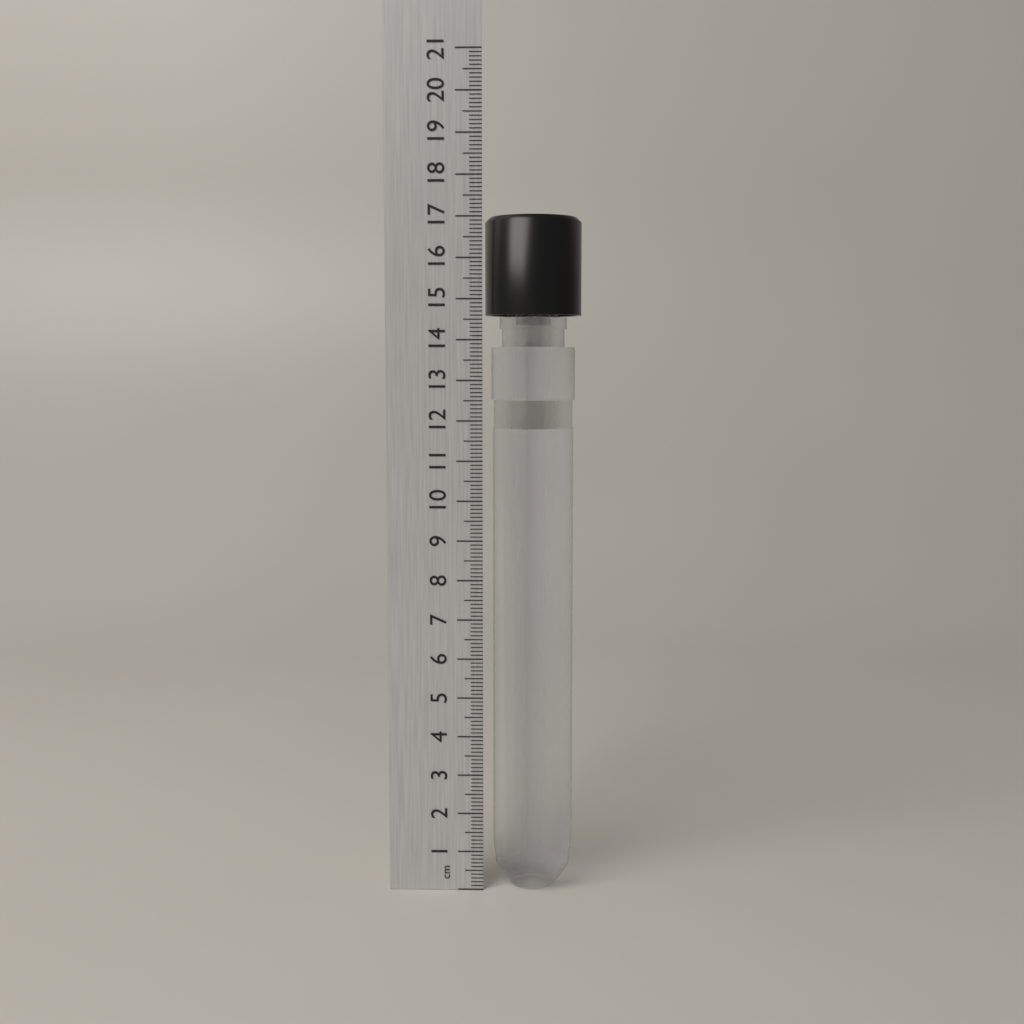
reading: 17.0 cm
